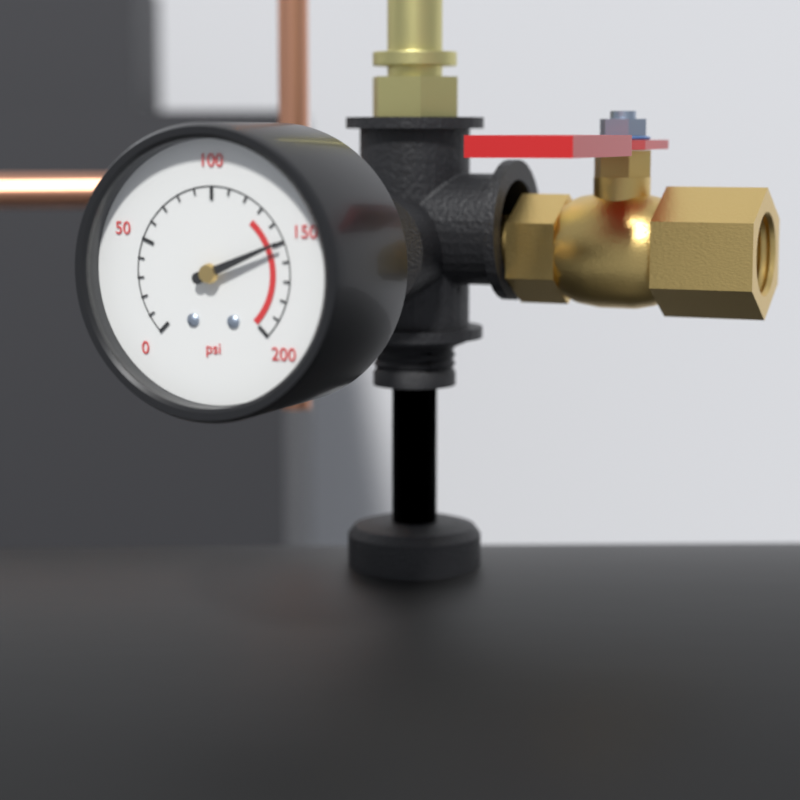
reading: 150 psi
